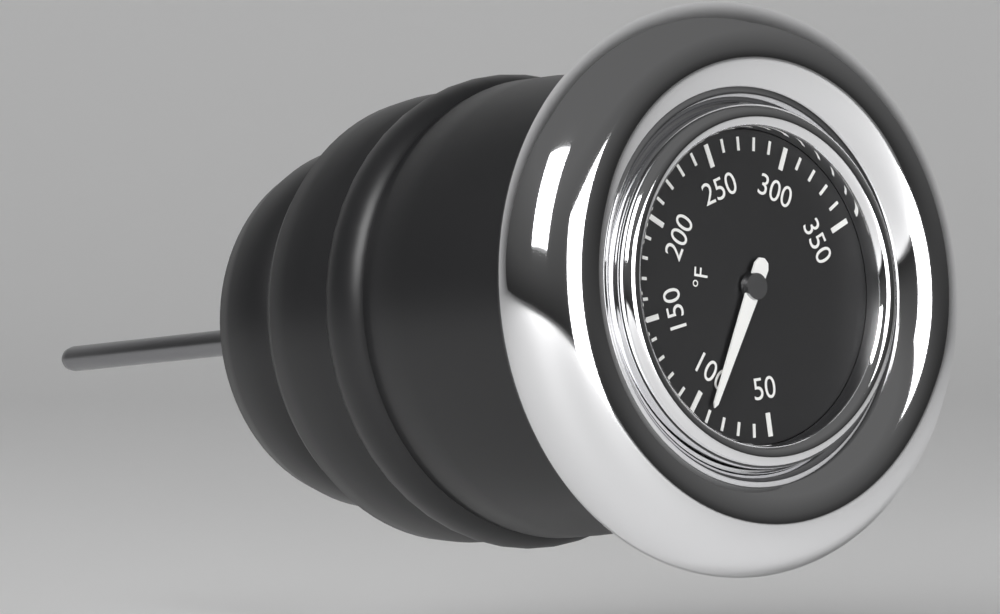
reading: 90 °F
